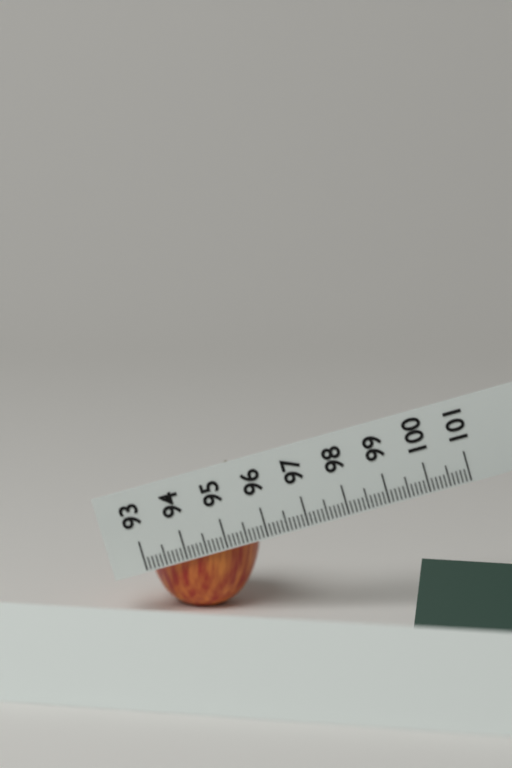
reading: 95.8 (no unit)
